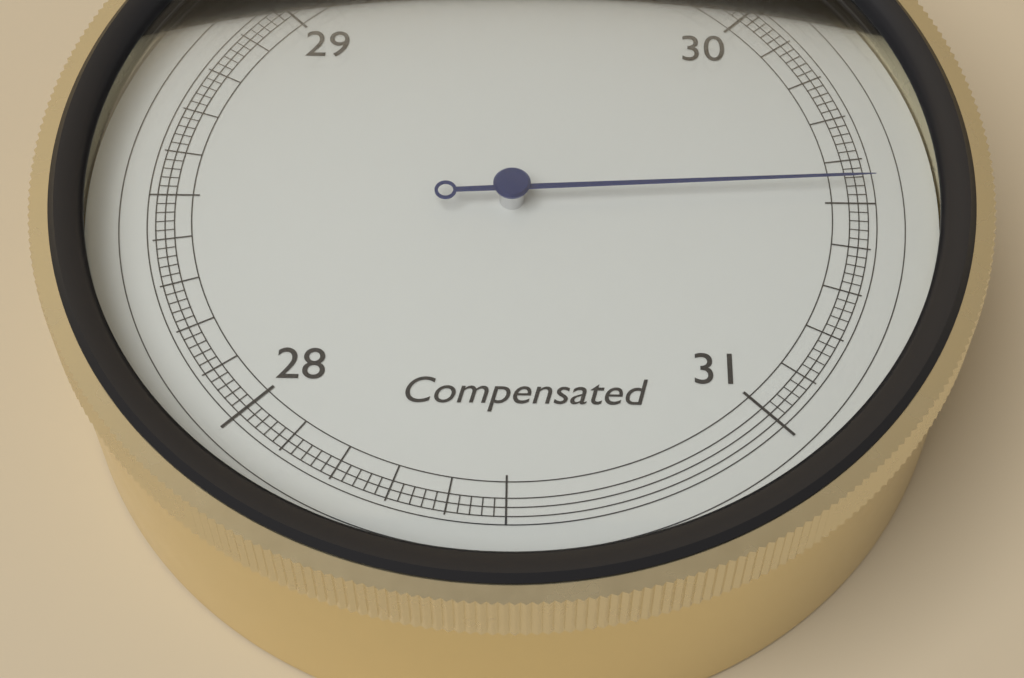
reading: 30.46 inHg
